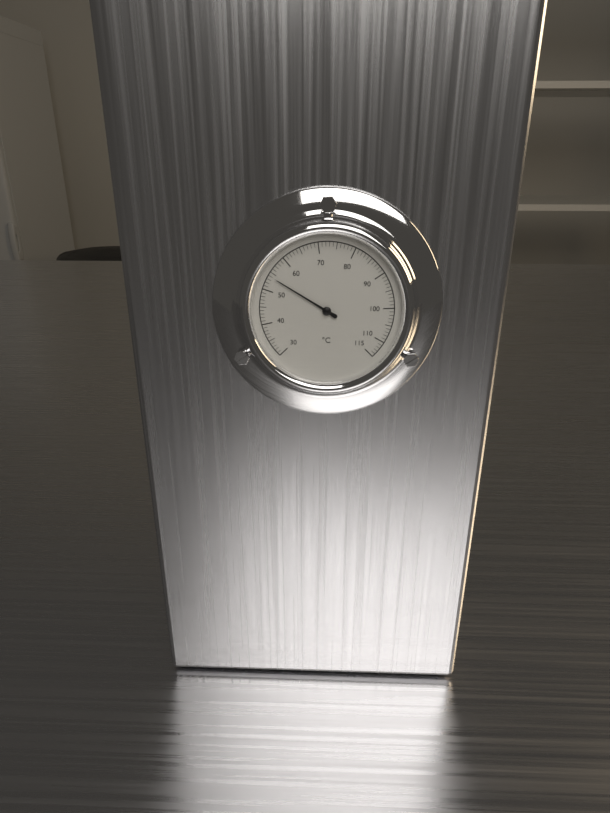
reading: 54 °C
